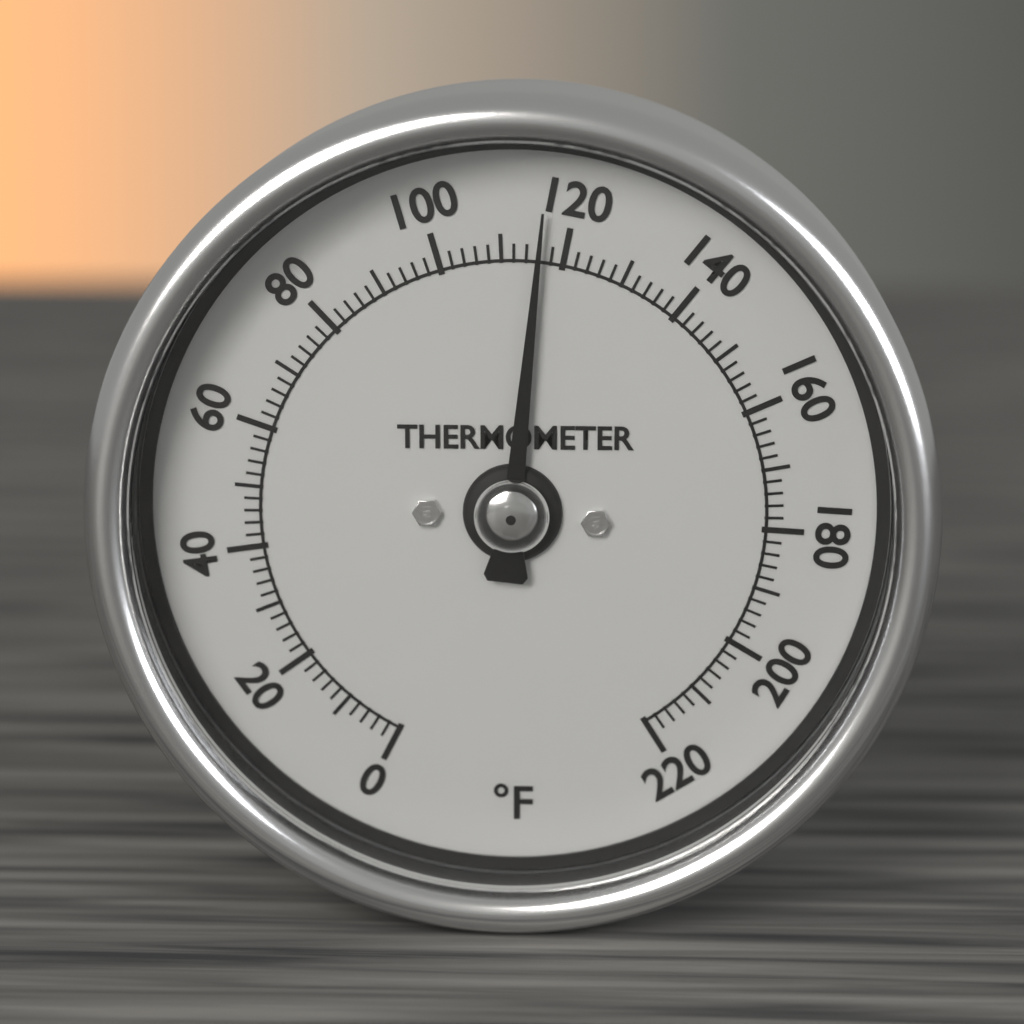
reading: 116 °F
